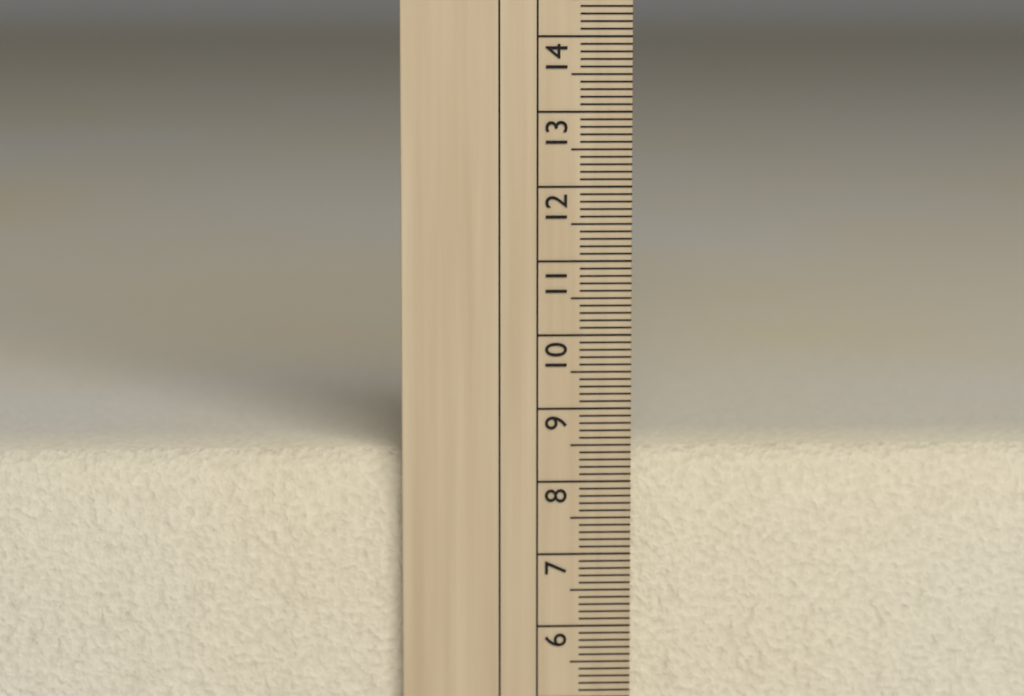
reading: 8.4 cm
